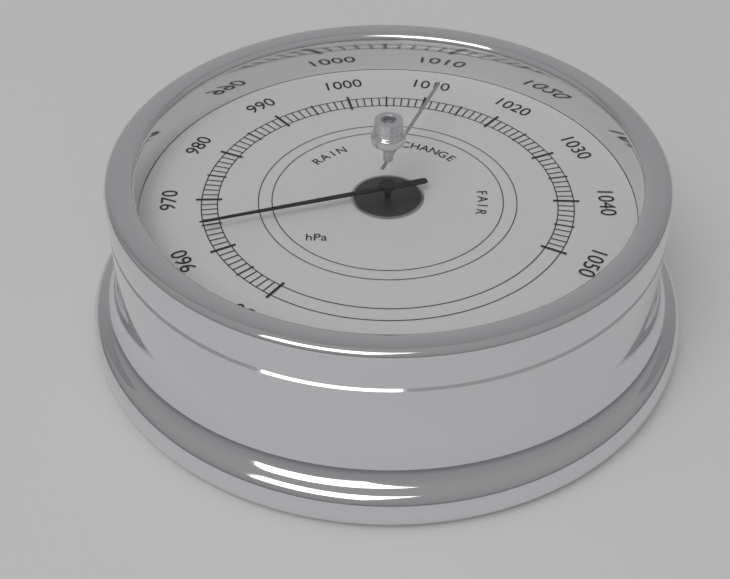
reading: 964 hPa
